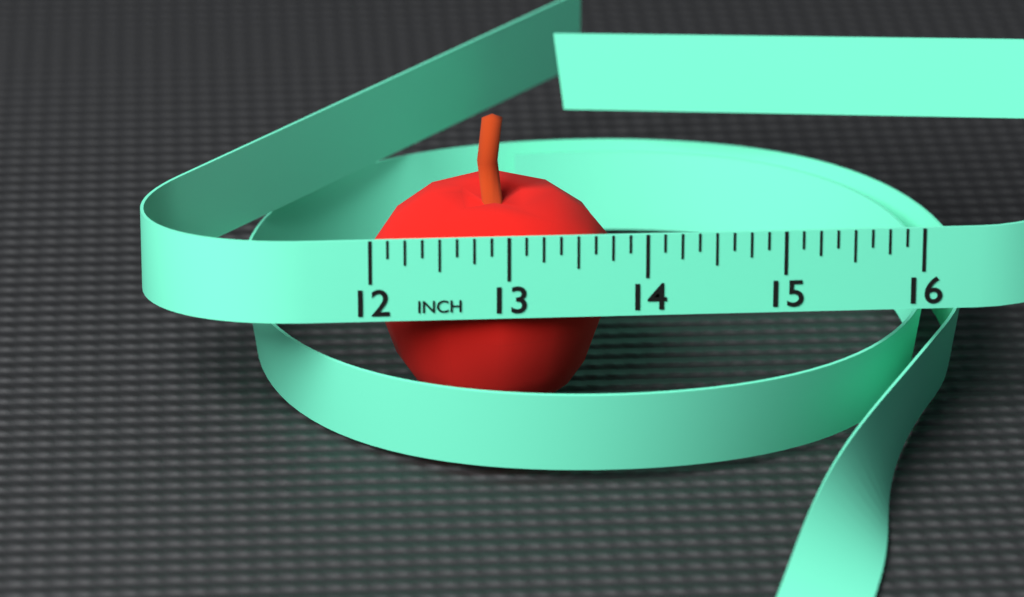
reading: 13.875 in
